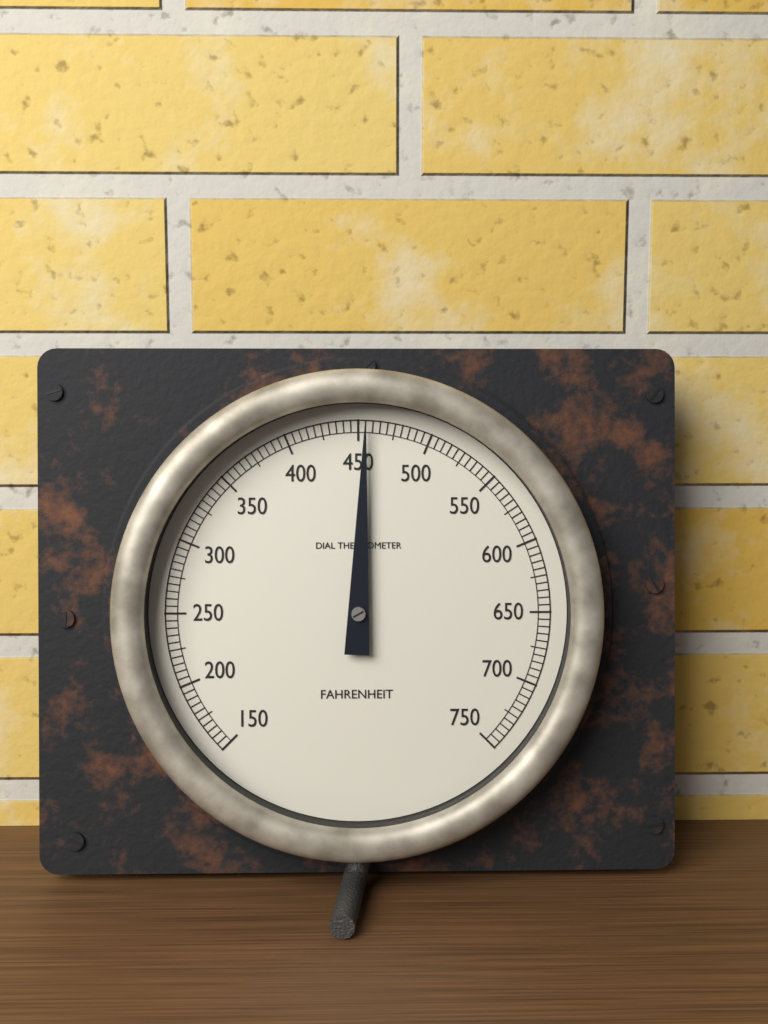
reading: 455 °F
